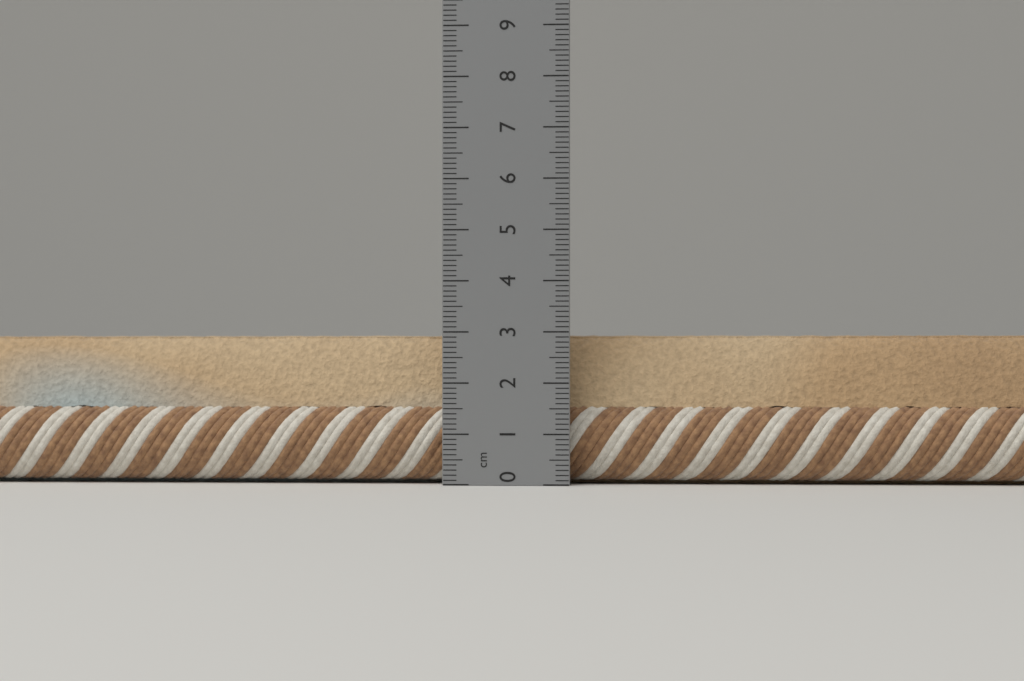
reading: 3.0 cm
